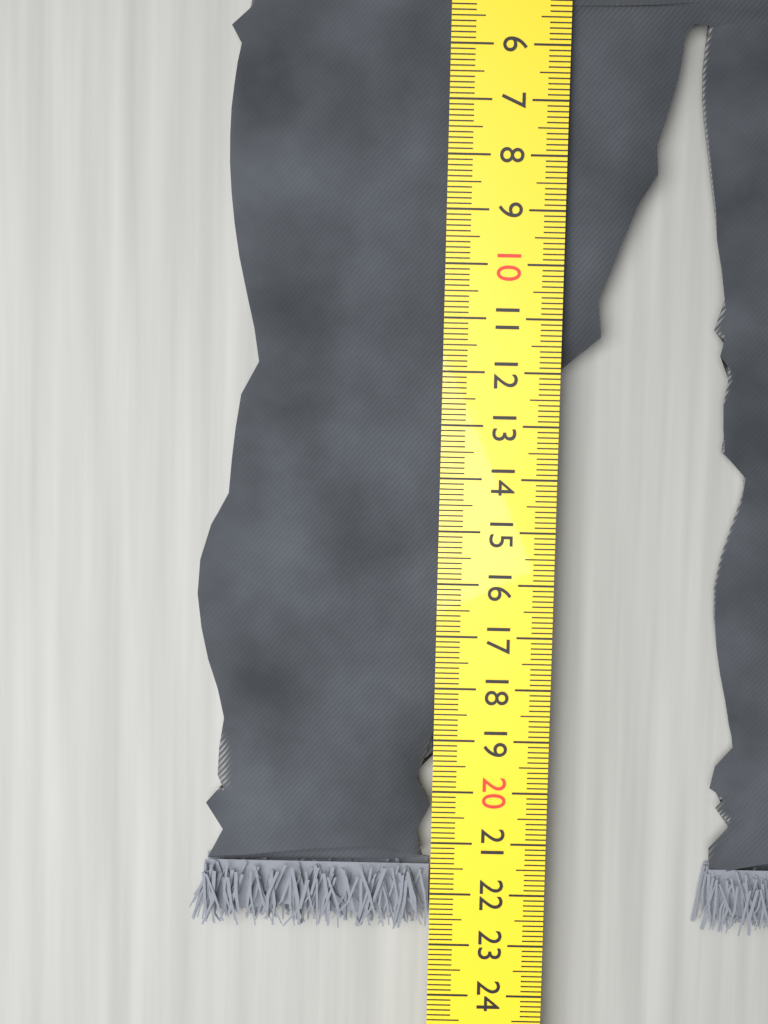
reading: 22.8 cm
